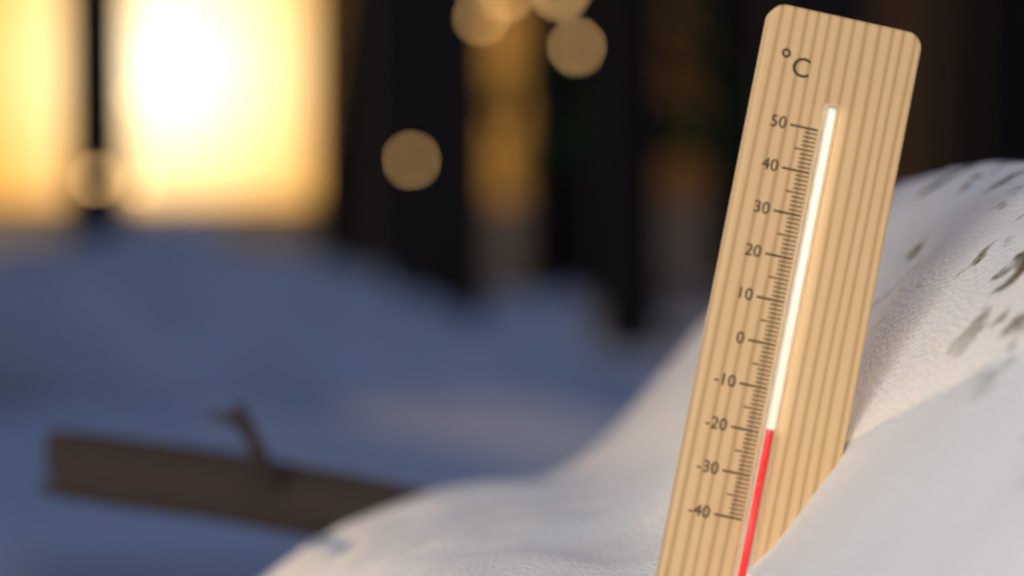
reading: -19 °C
